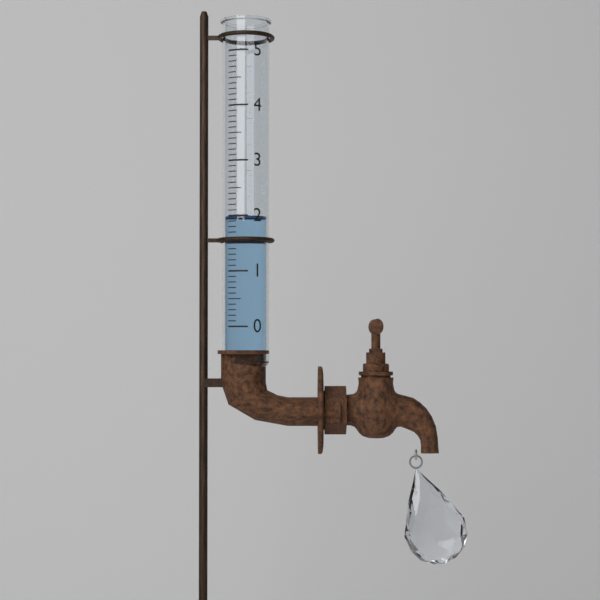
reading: 2.0 (no unit)
